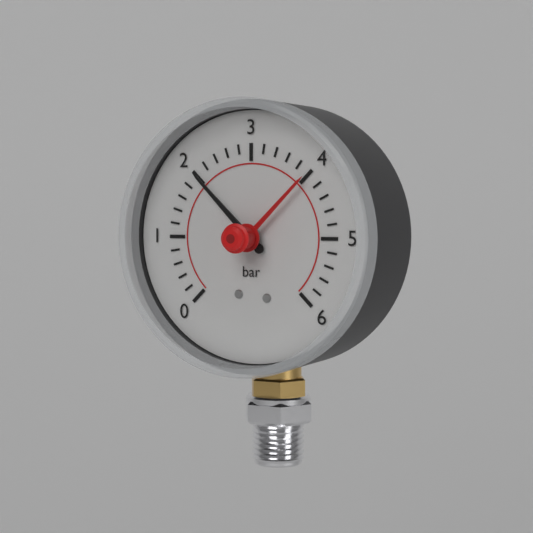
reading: 2.0 bar
